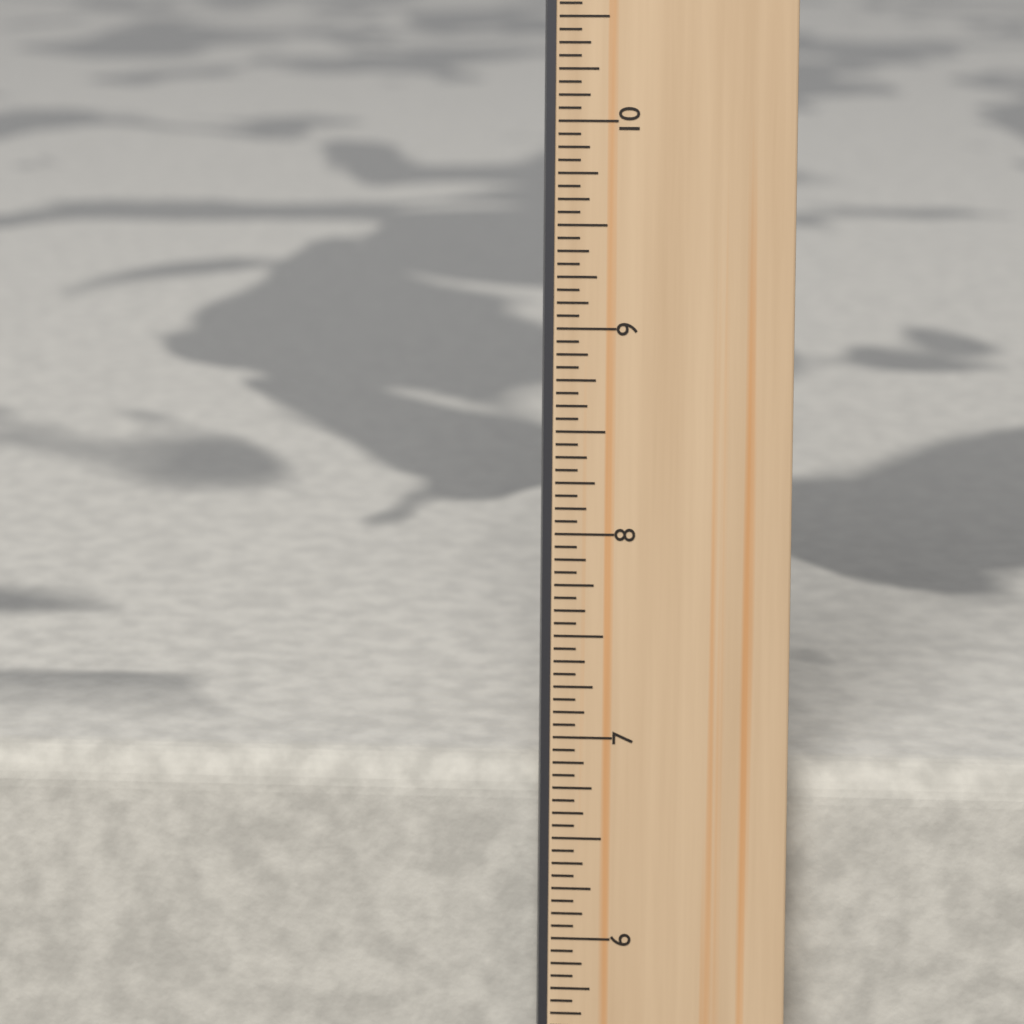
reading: 6.8125 in
